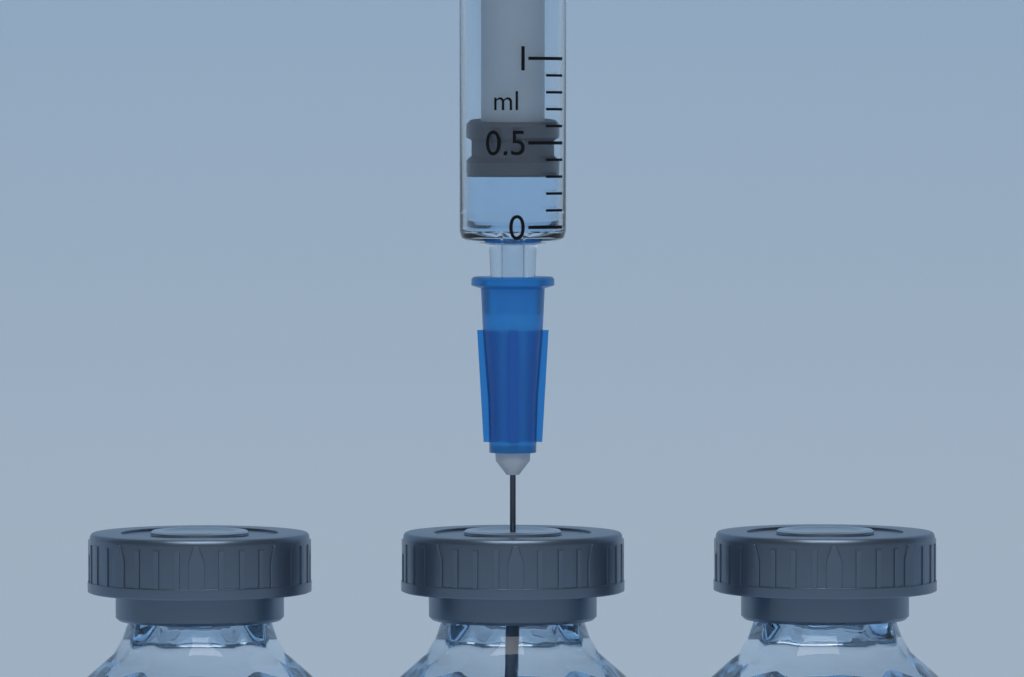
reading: 0.3 ml
